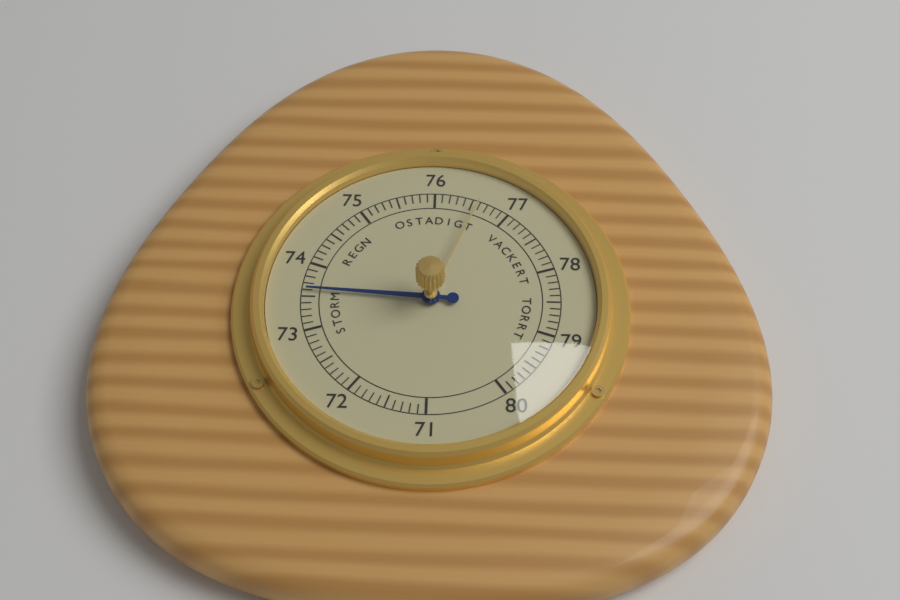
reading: 73.6 (no unit)
